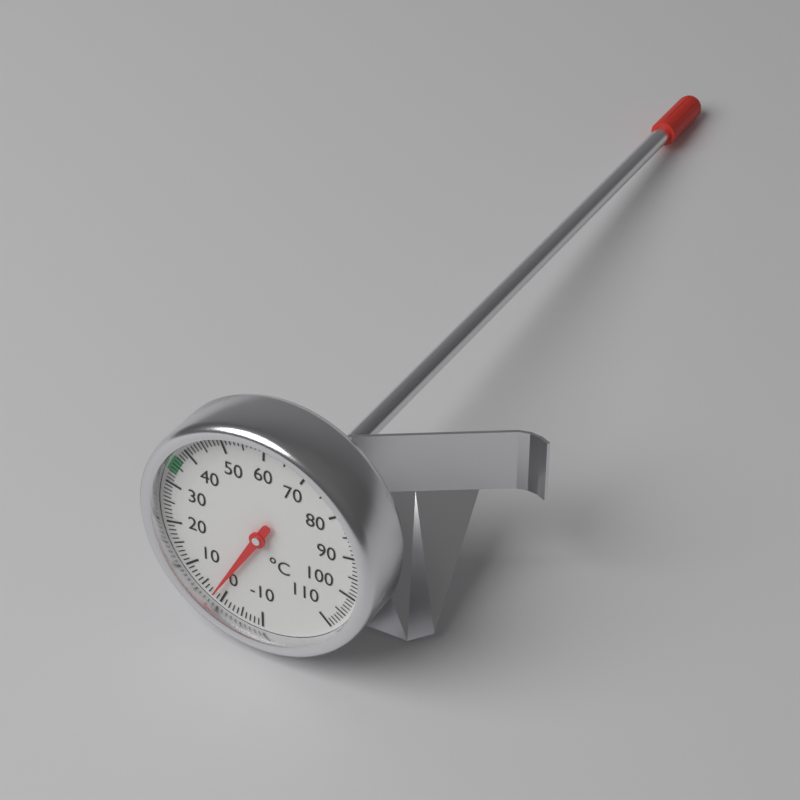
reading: 2 °C
